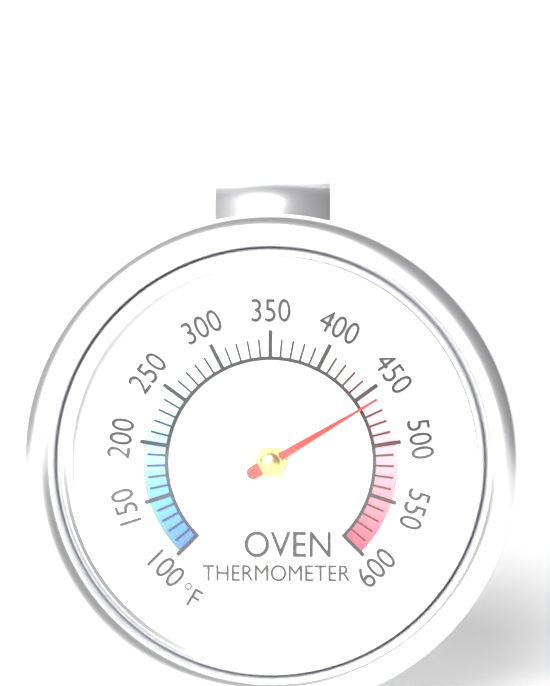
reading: 460 °F
